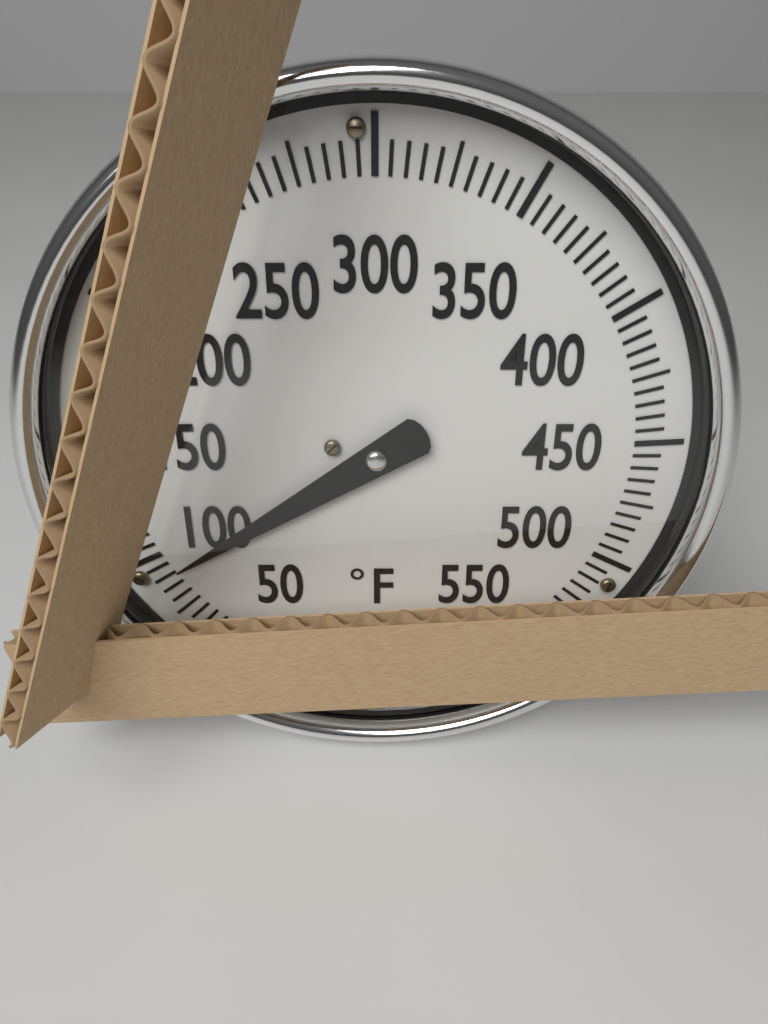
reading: 90 °F
